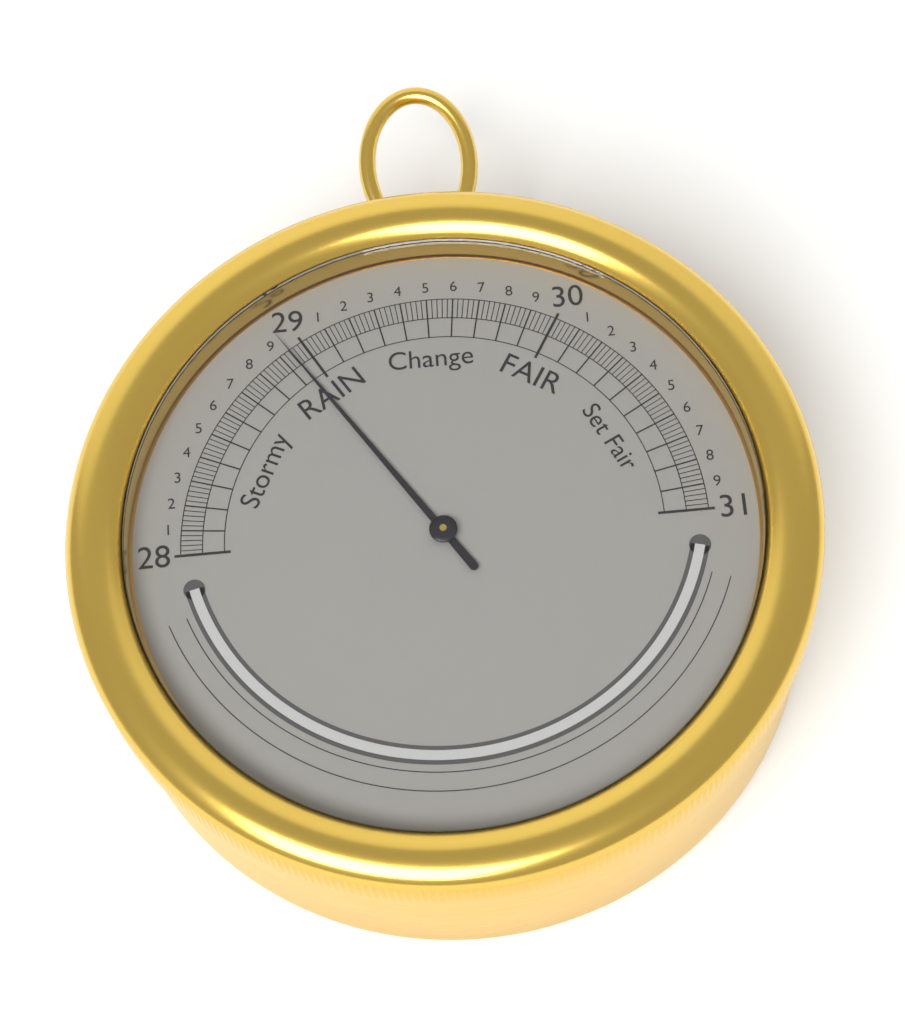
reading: 28.94 inHg
